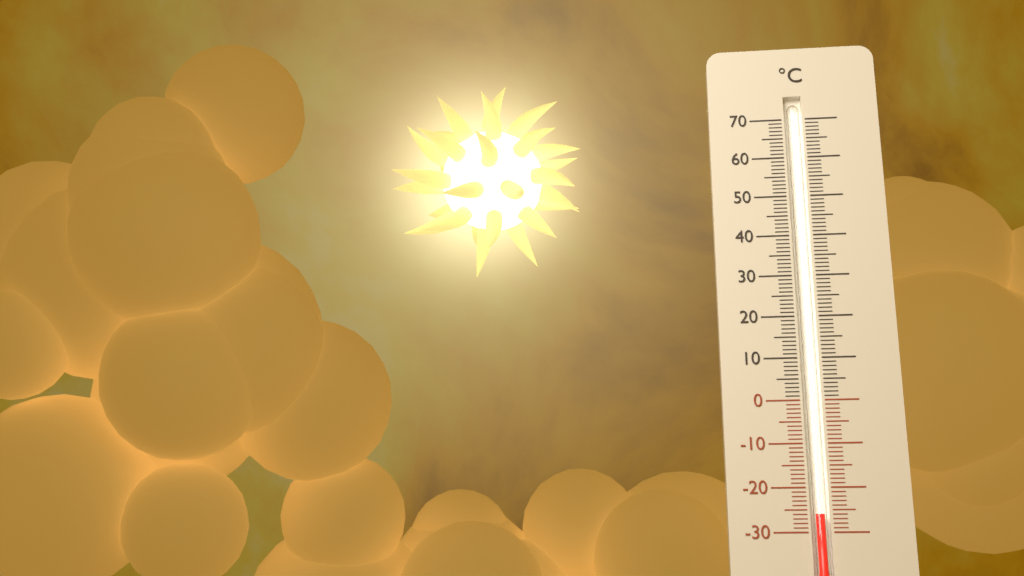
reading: -26 °C
